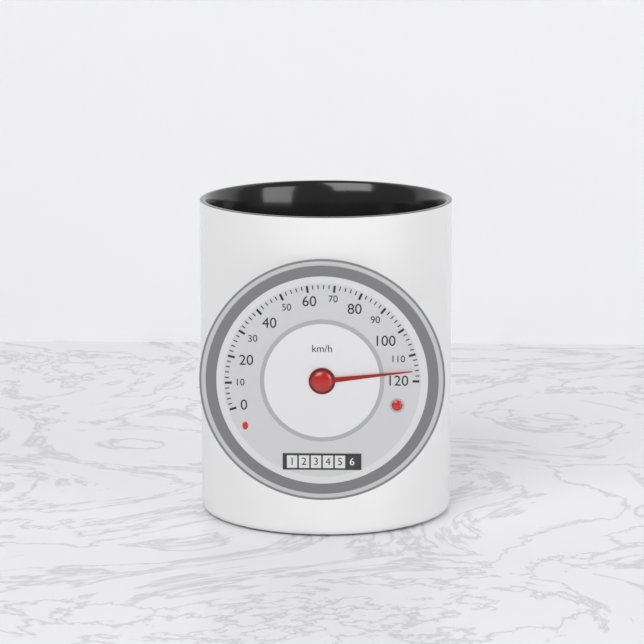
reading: 116 km/h
